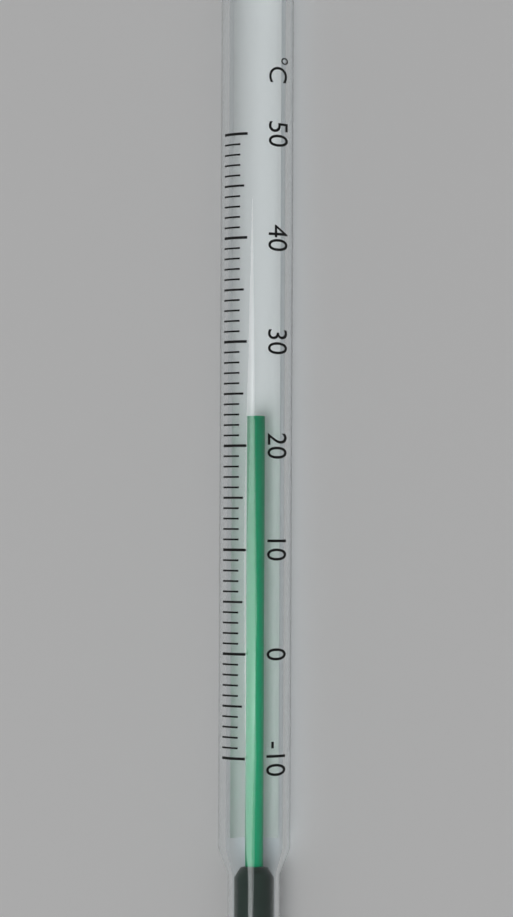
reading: 23 °C
